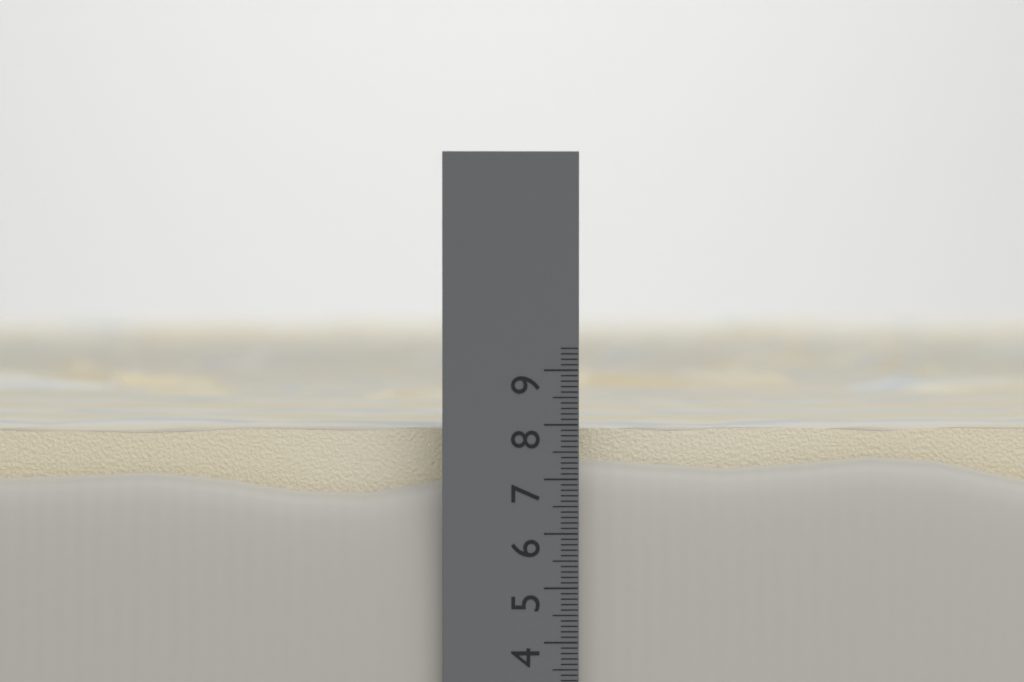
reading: 8.2 cm
